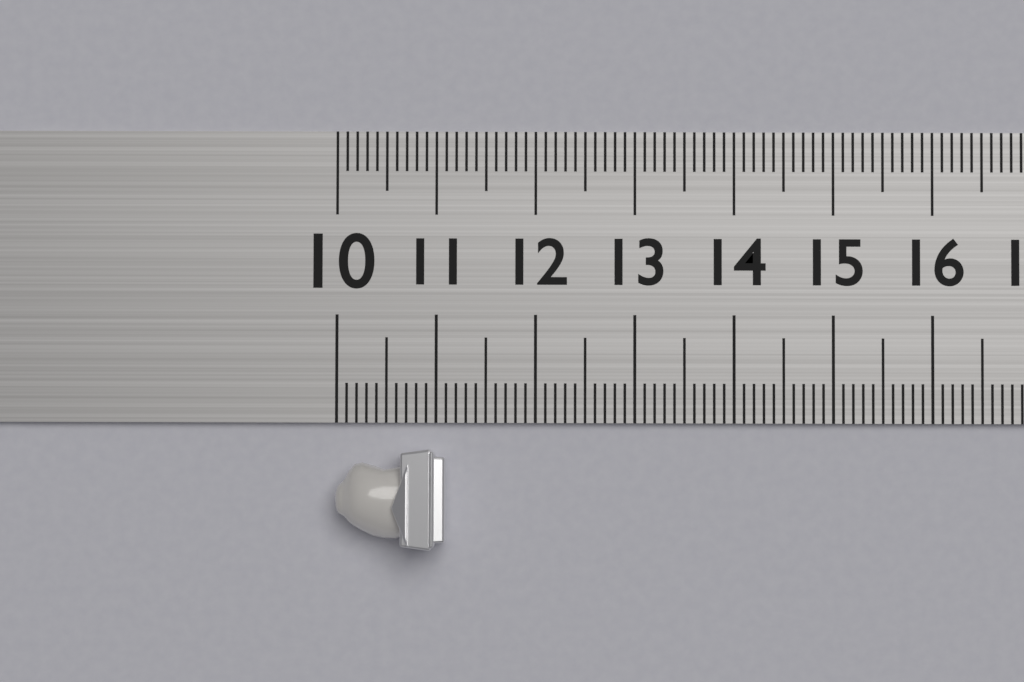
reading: 11.1 (no unit)
